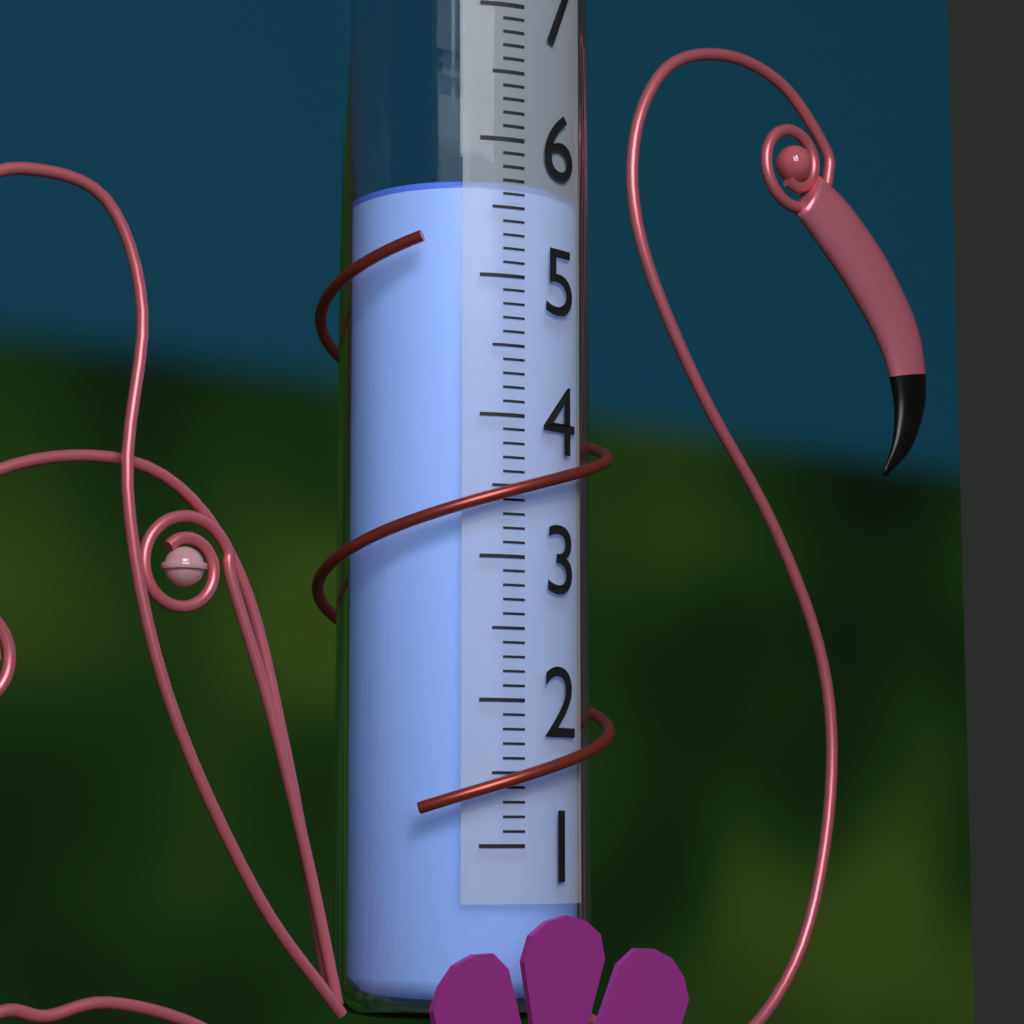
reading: 5.7 in
